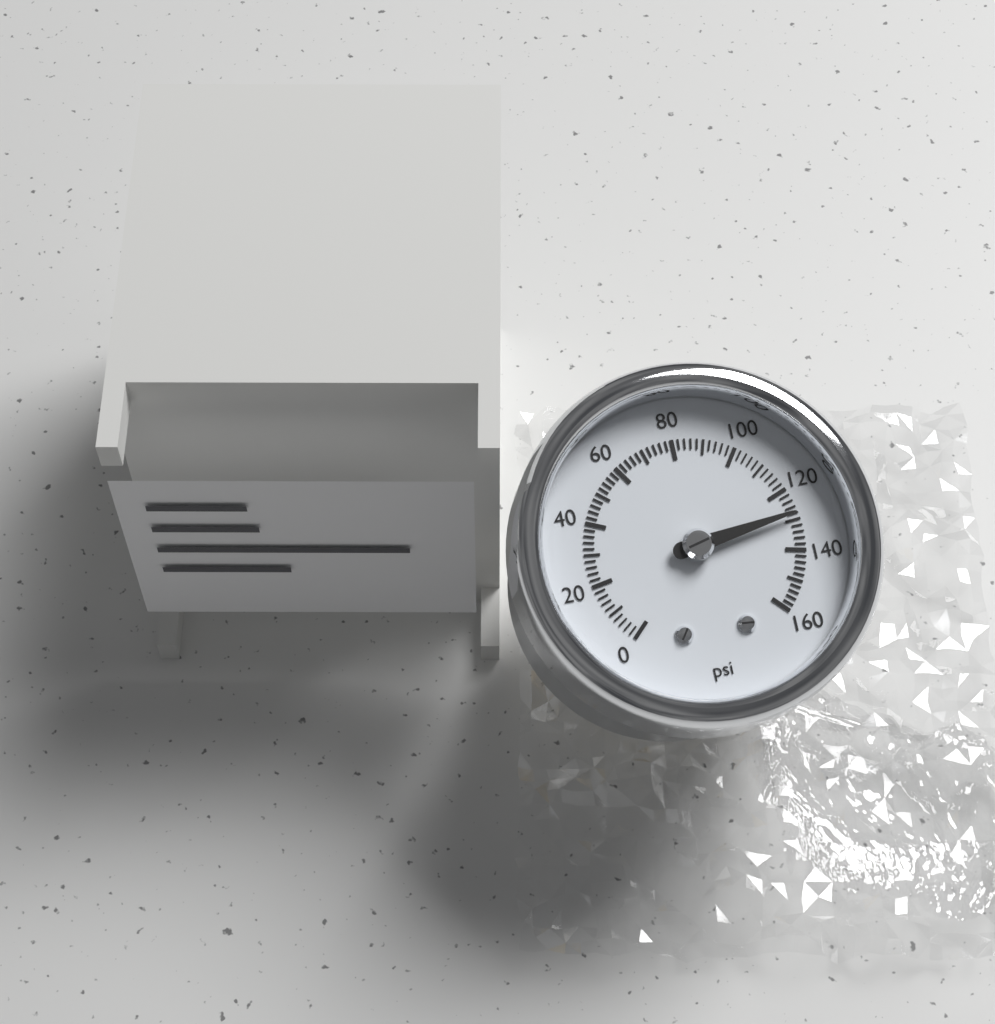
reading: 128 psi
